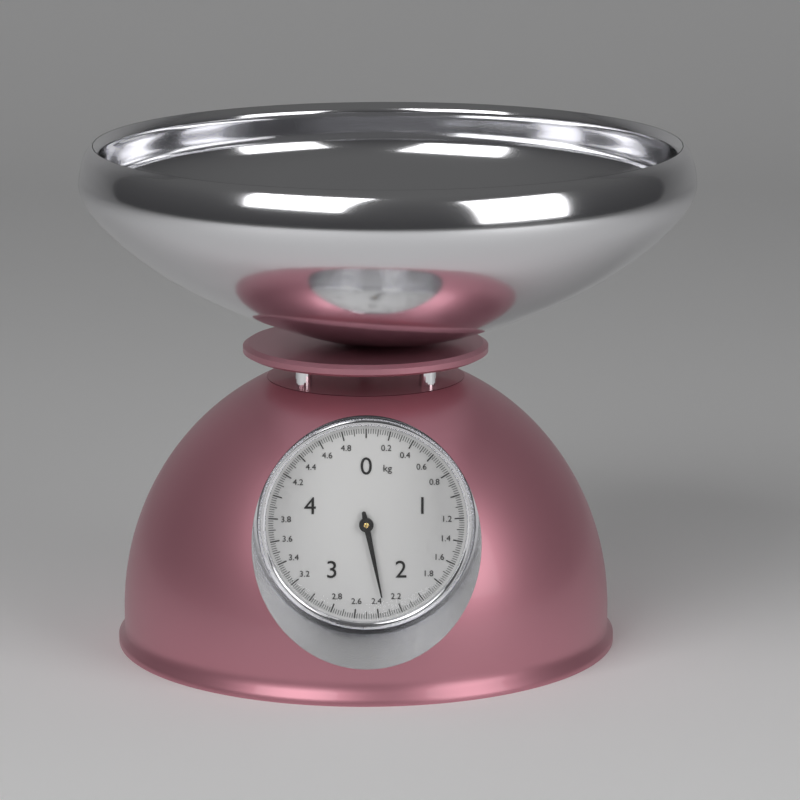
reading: 2.34 kg
